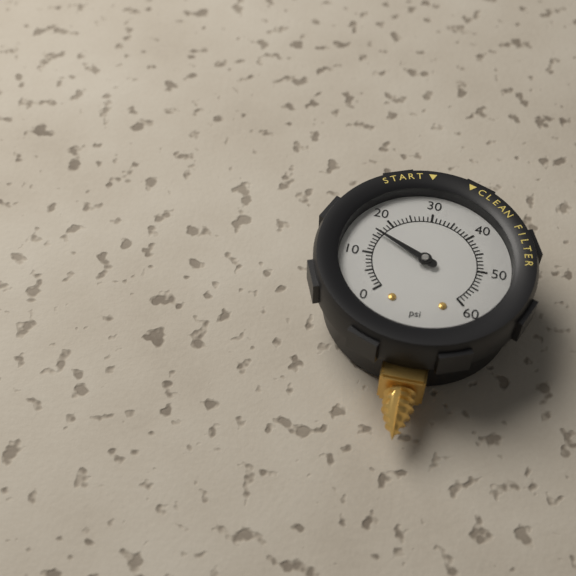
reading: 16 psi
